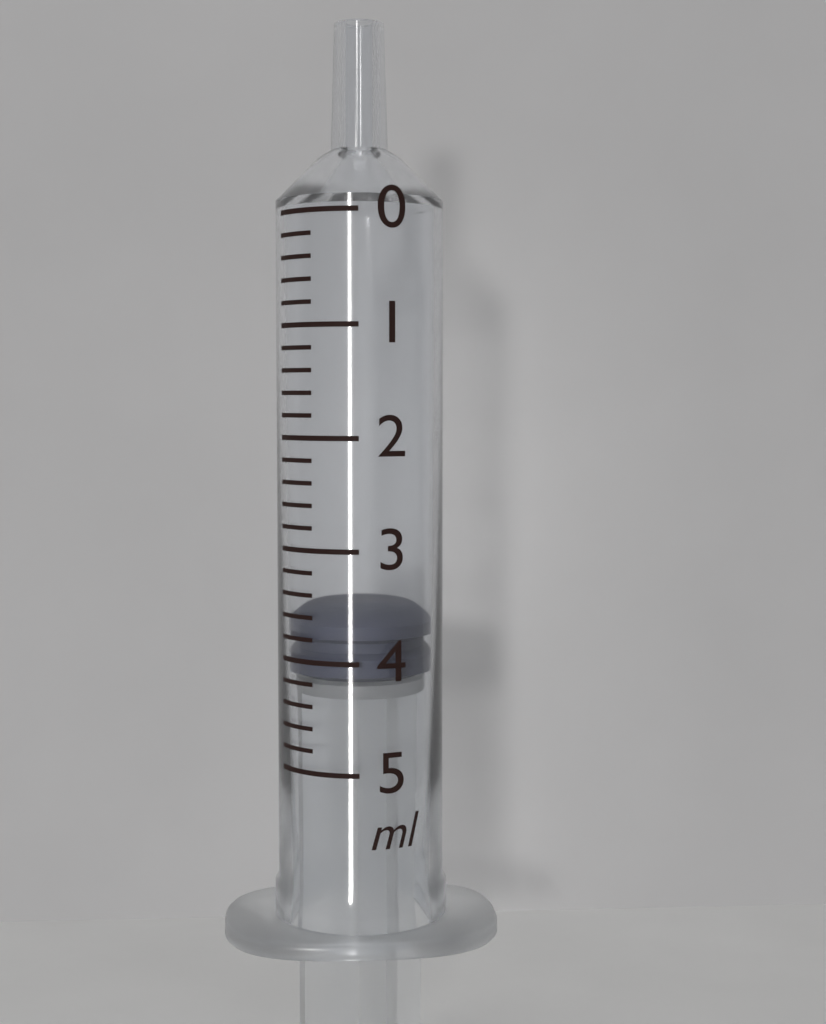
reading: 3.6 ml
